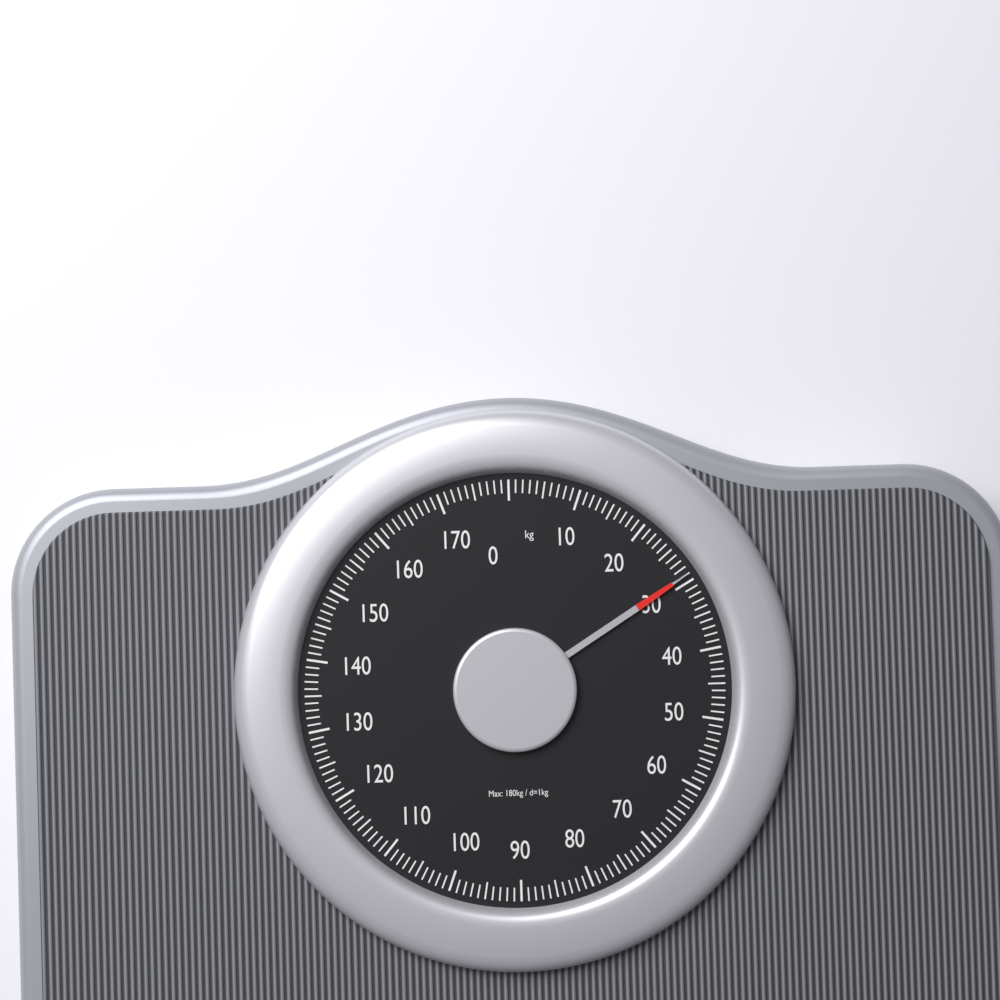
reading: 29 kg
